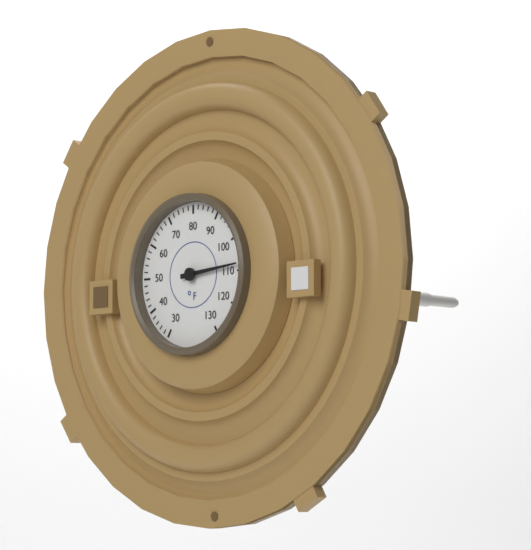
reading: 108 °F
